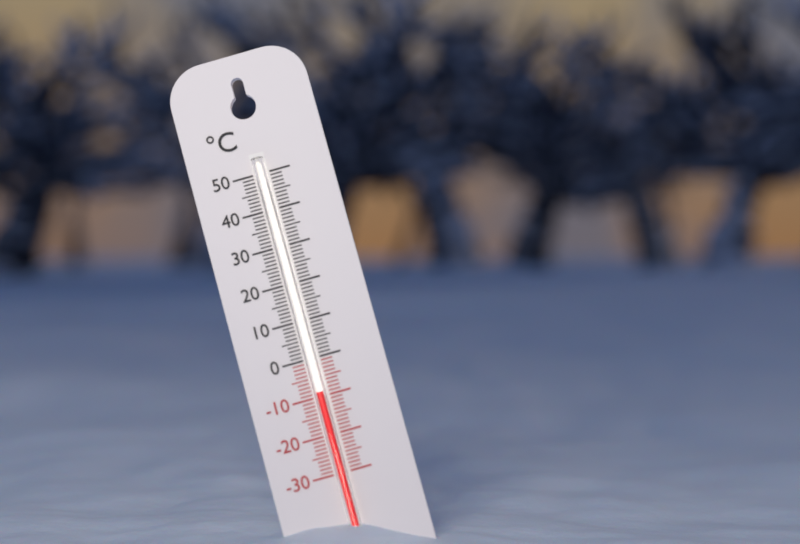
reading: -9 °C
